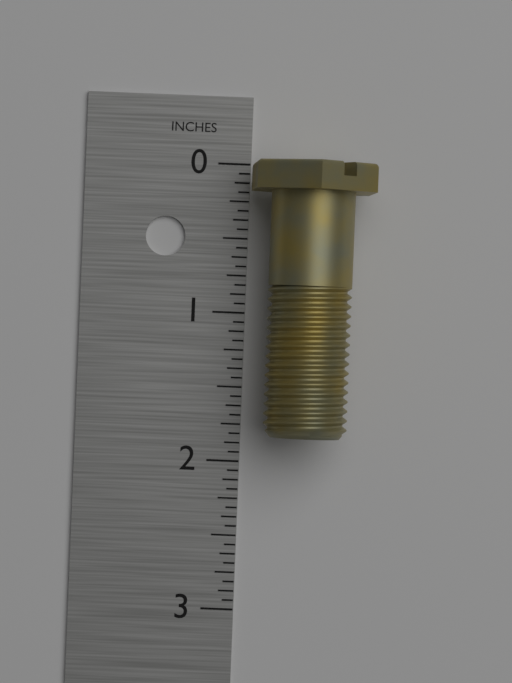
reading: 1.8125 in
